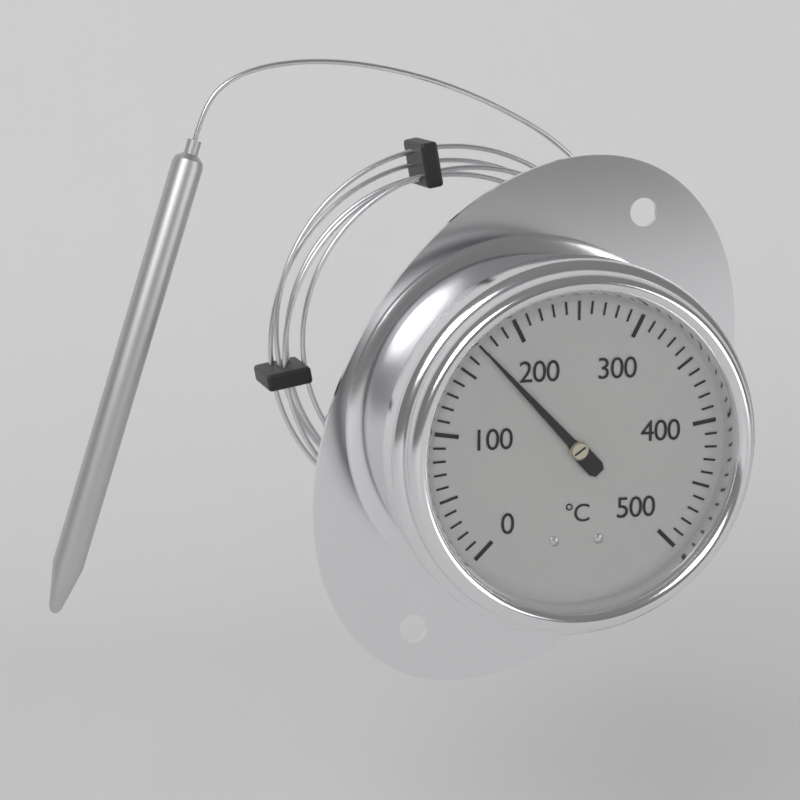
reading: 170 °C
